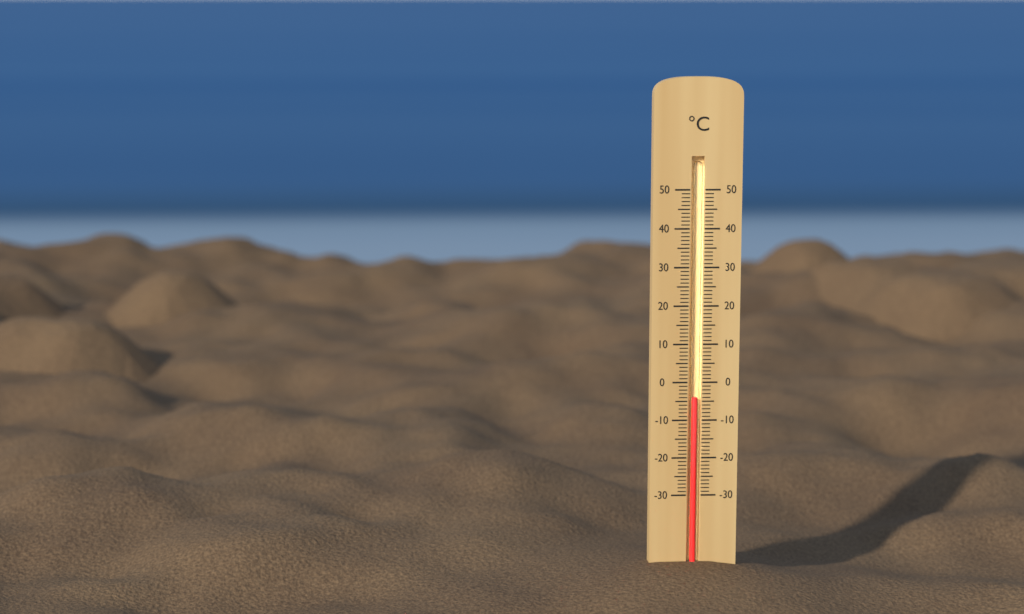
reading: -4 °C
